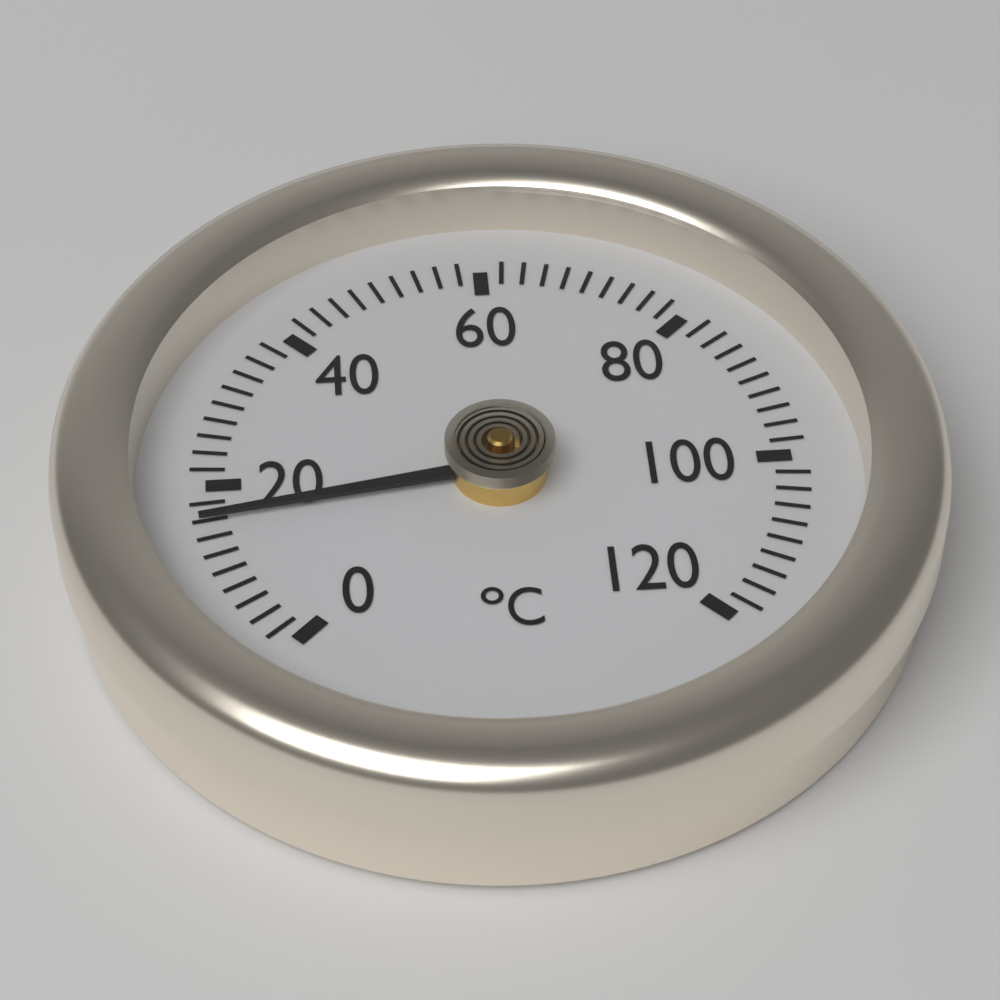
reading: 16 °C
